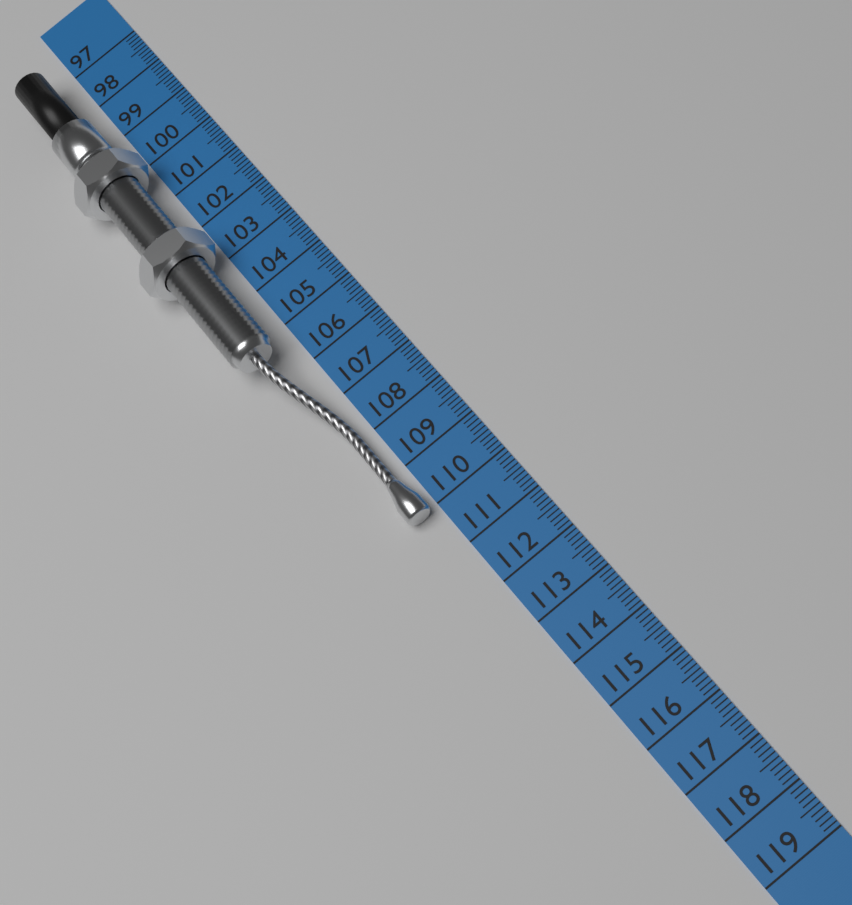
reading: 110.1 cm
